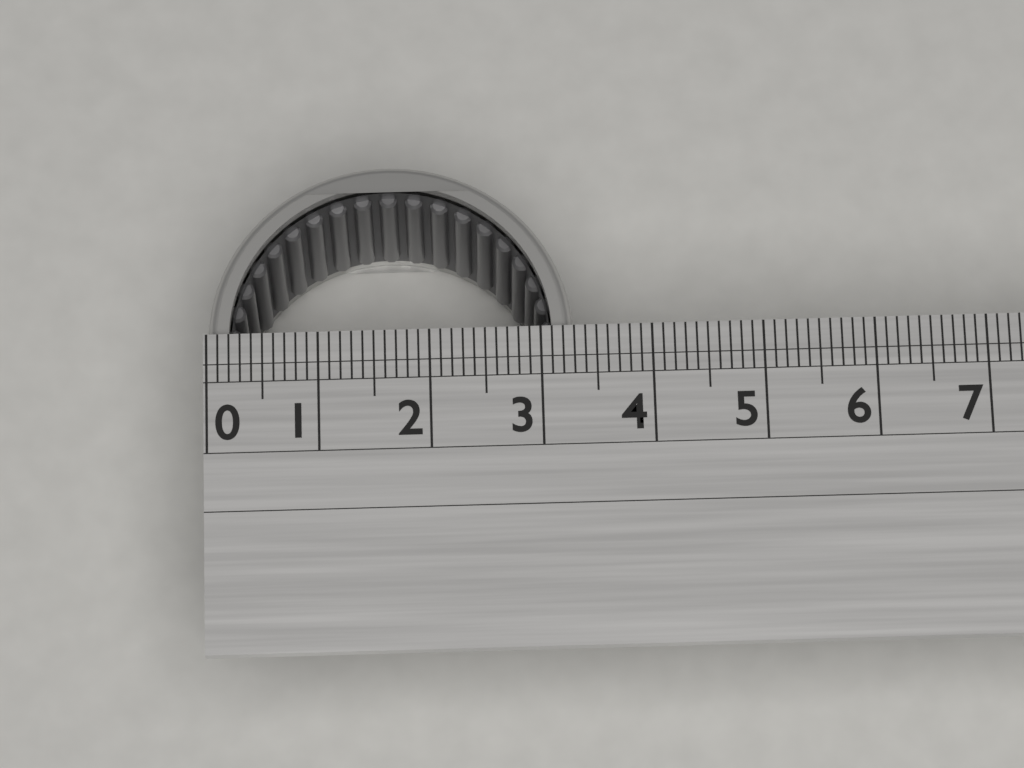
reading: 3.3 (no unit)
